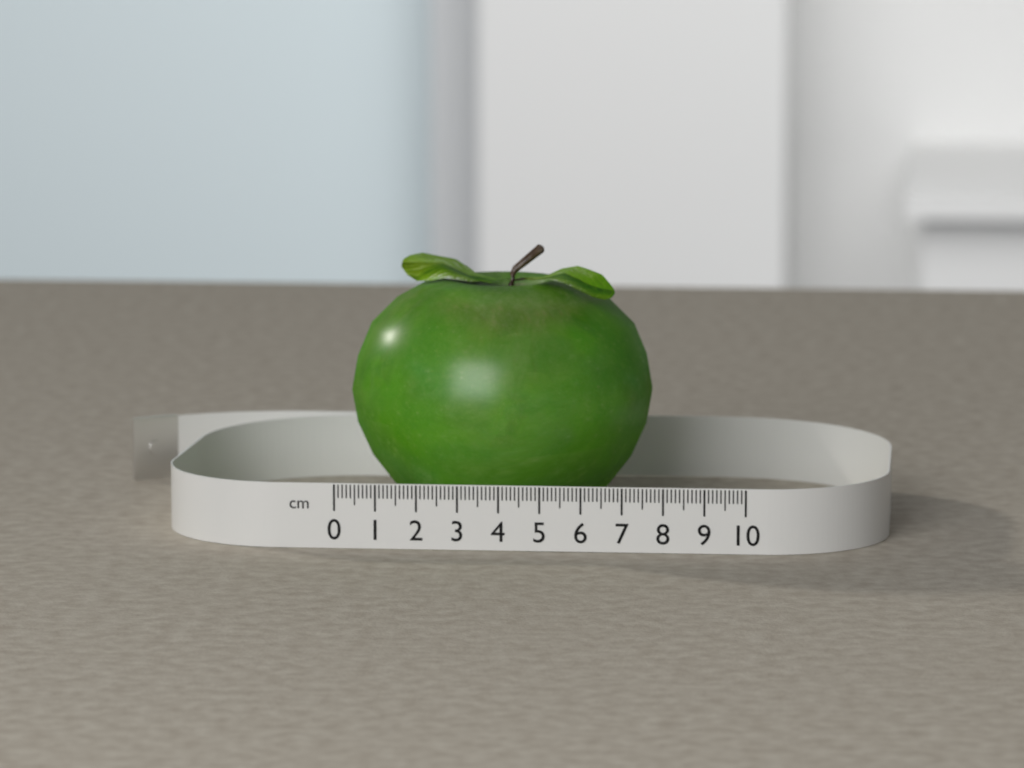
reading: 7.5 cm
